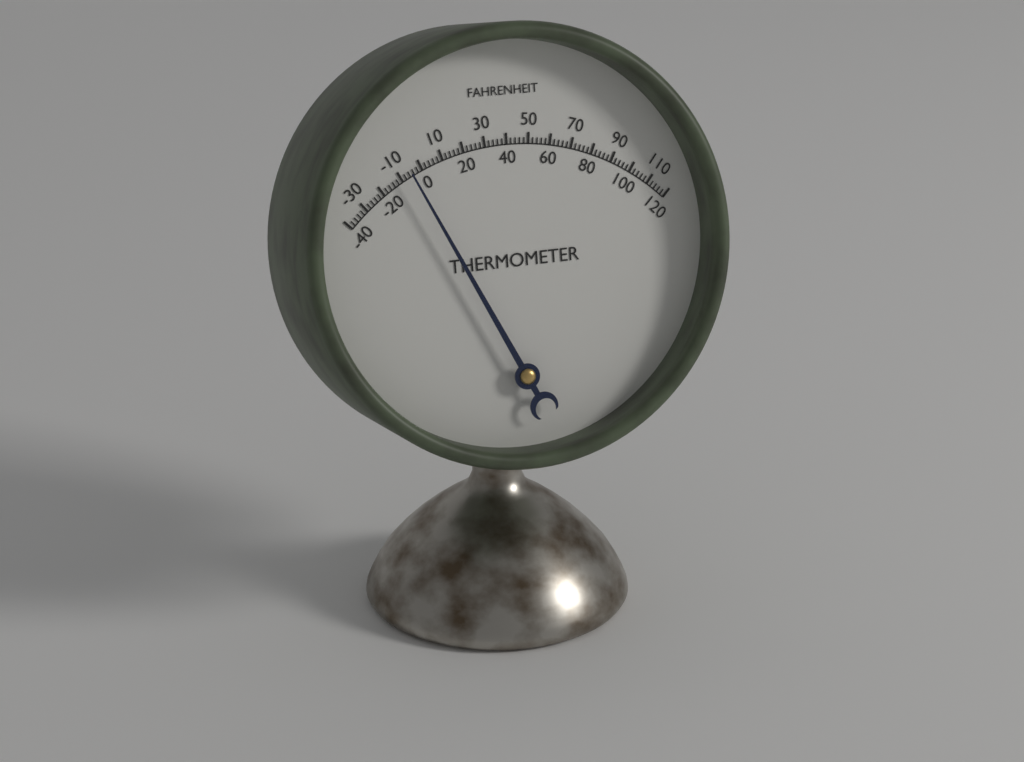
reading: -6 °F
